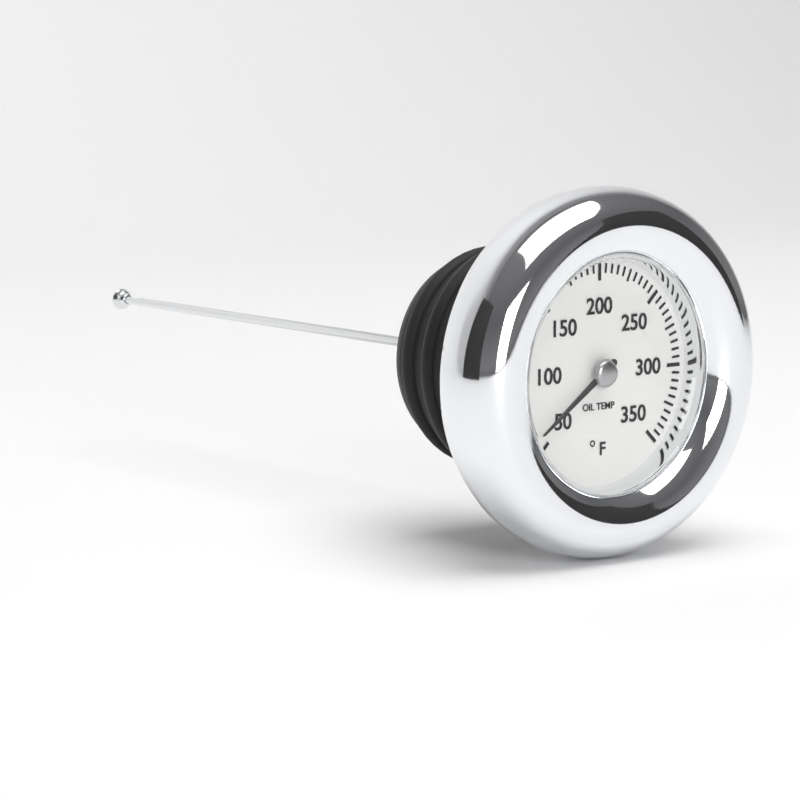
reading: 60 °F
